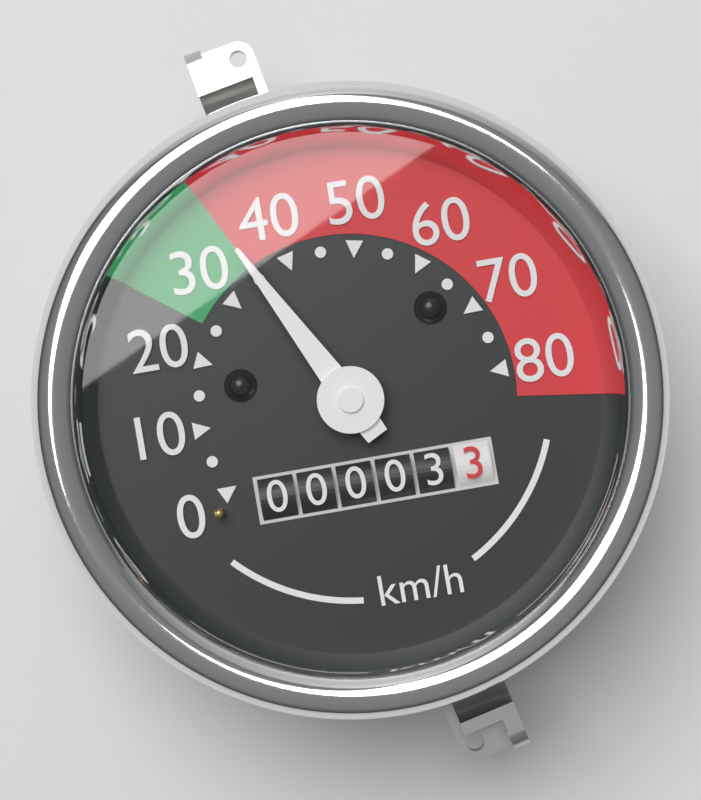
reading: 35 km/h
